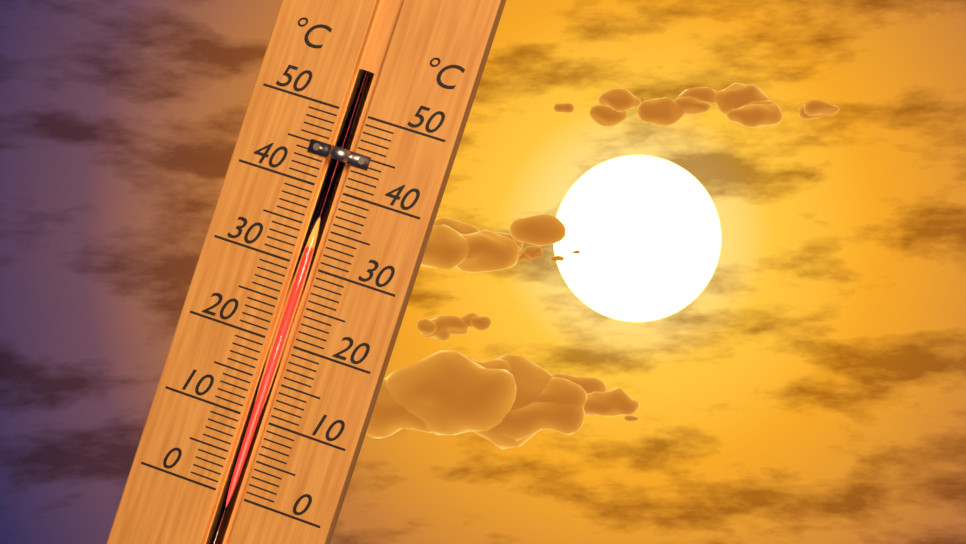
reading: 32 °C
